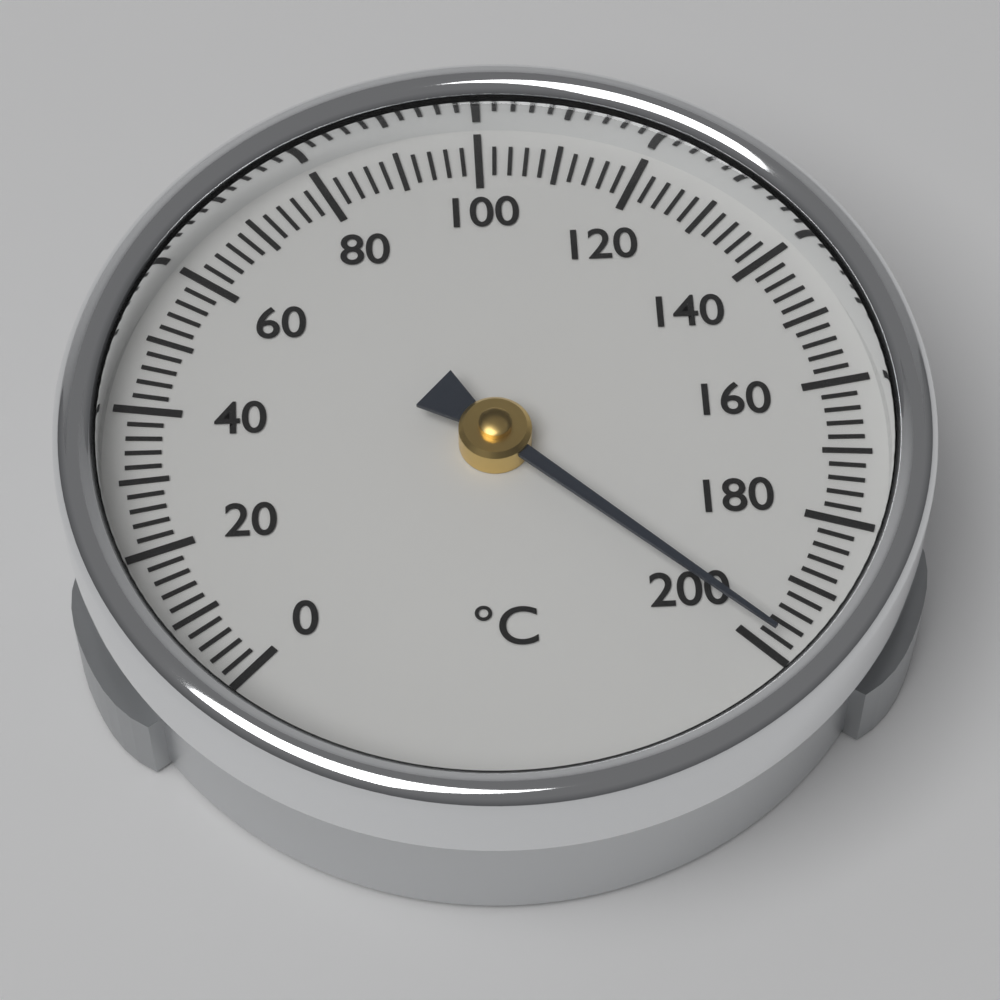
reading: 198 °C
